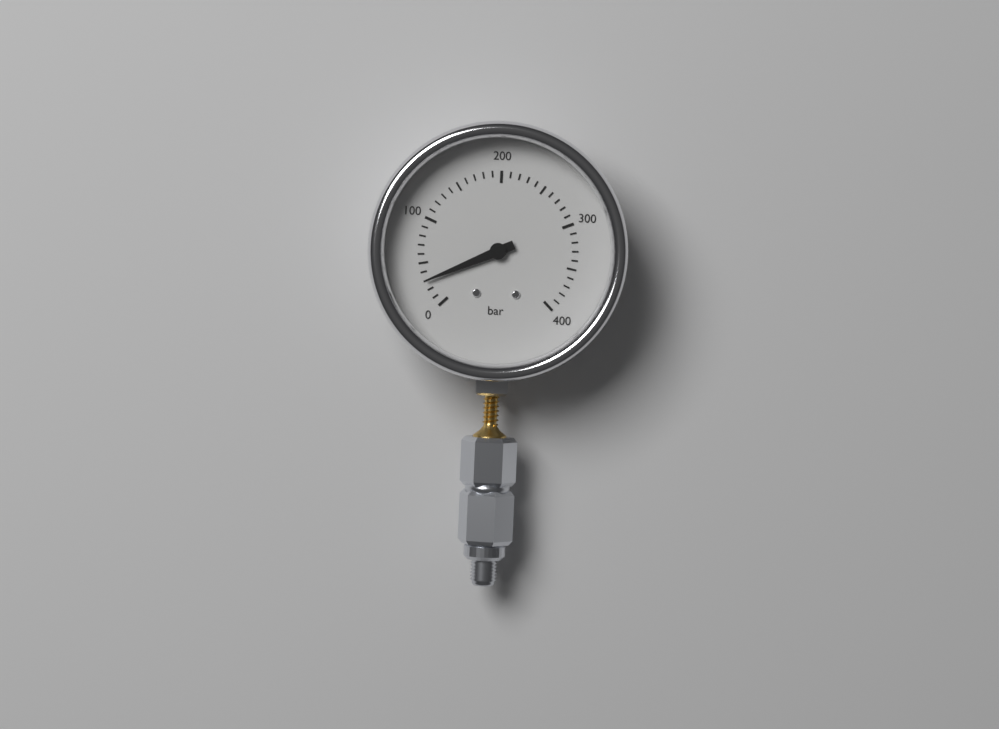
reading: 30 bar
